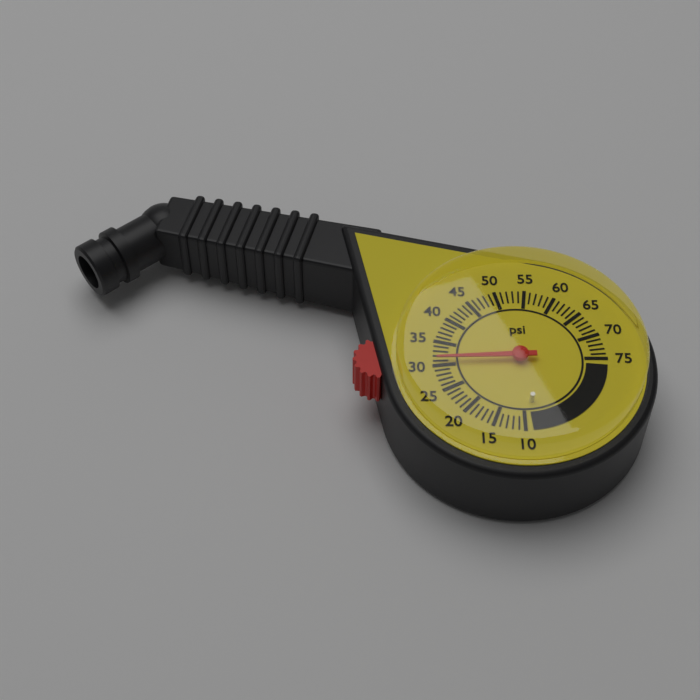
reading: 31 psi
